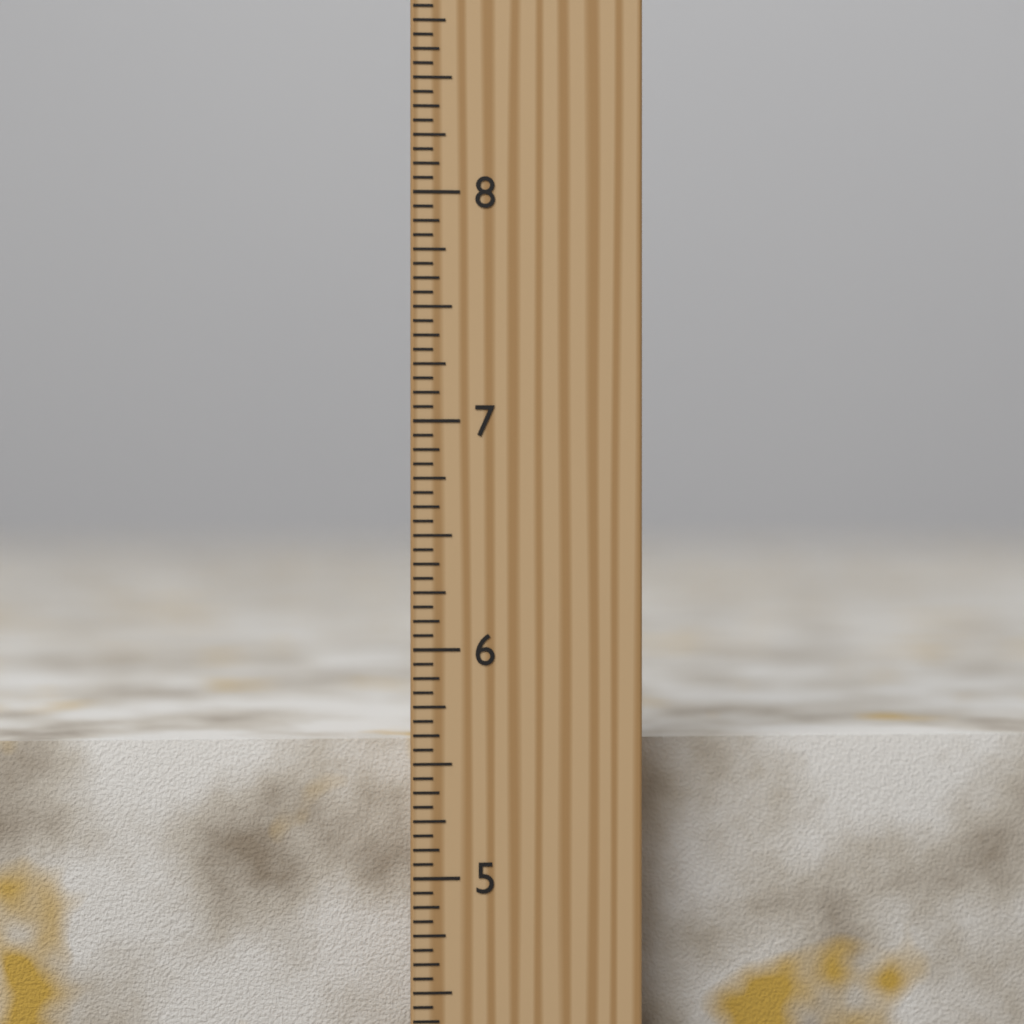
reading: 5.5625 inch
